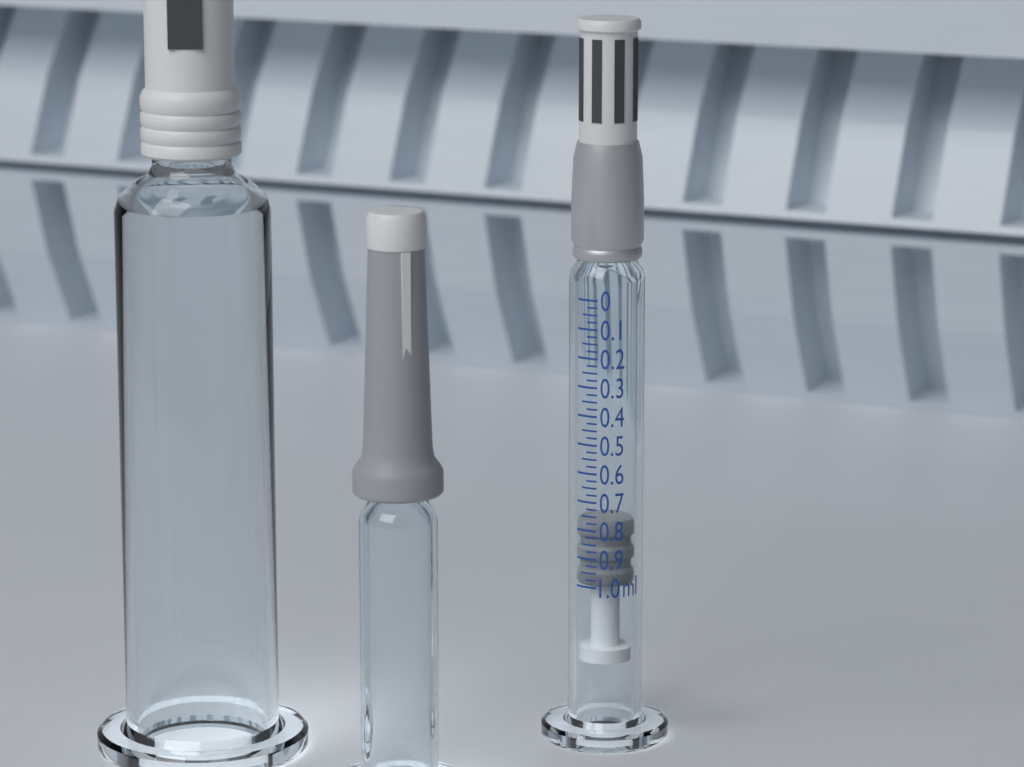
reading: 0.775 ml
